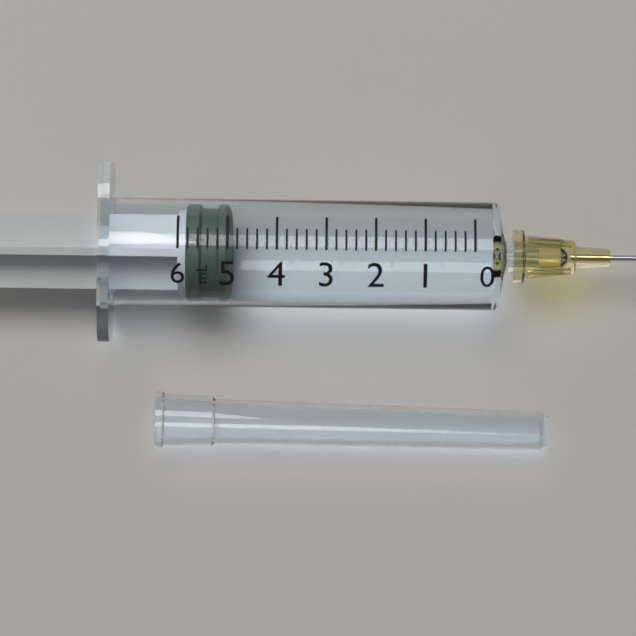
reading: 5.0 ml
